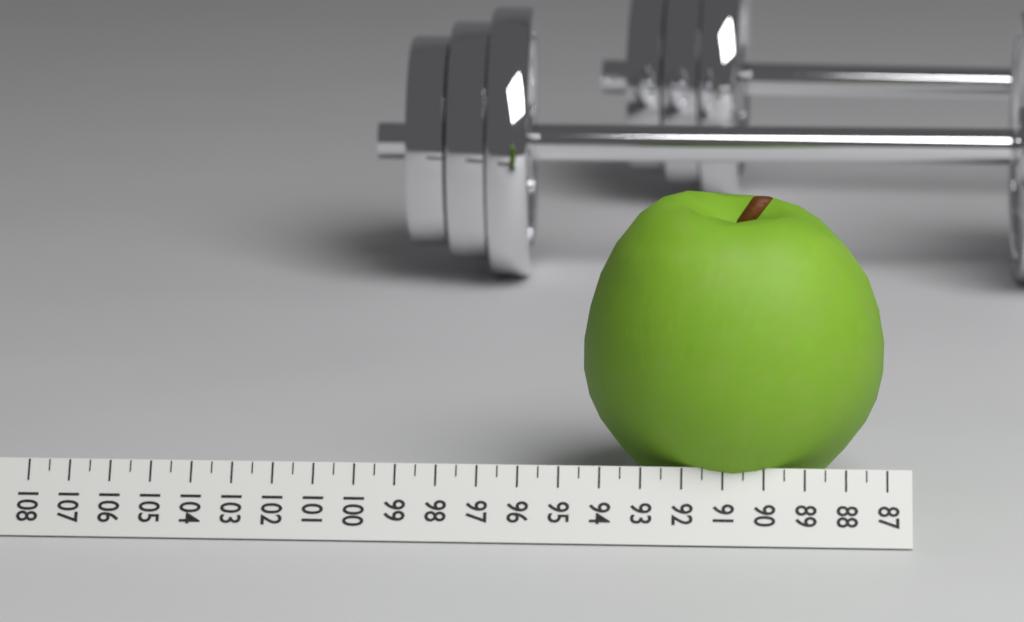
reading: 94.5 (no unit)
